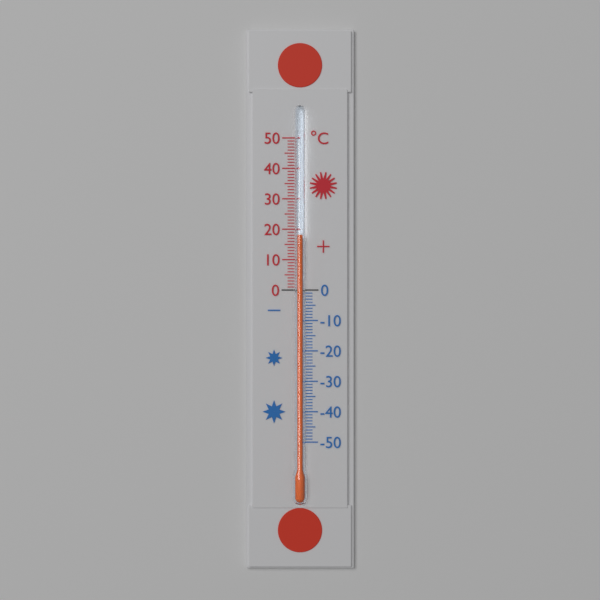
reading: 18 °C
